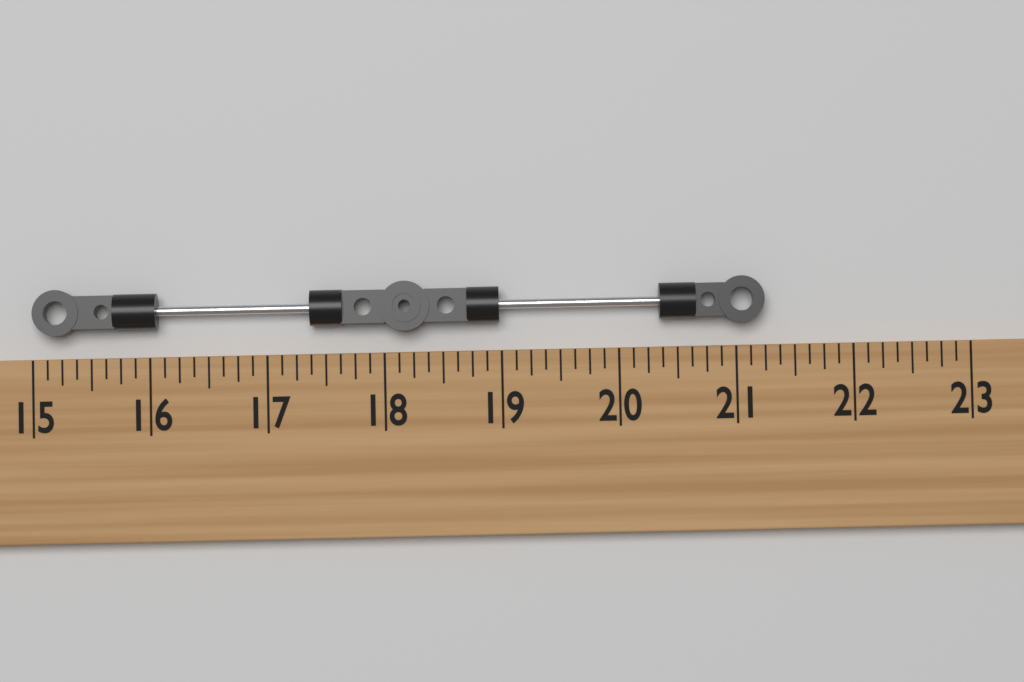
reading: 21.250 (no unit)
